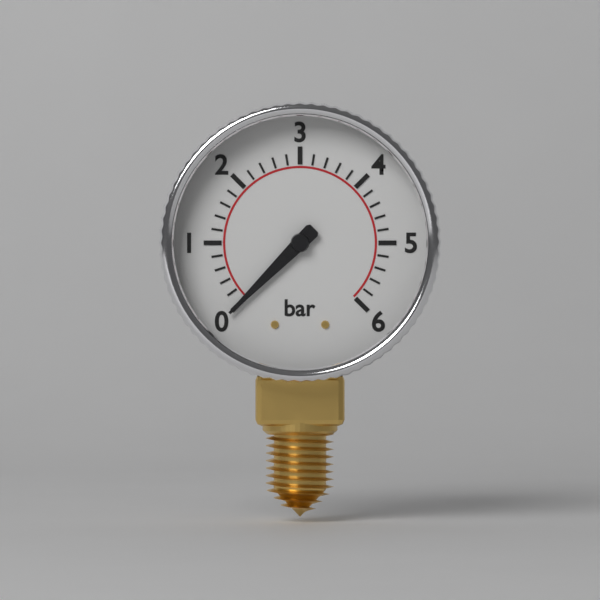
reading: 0.0 bar
